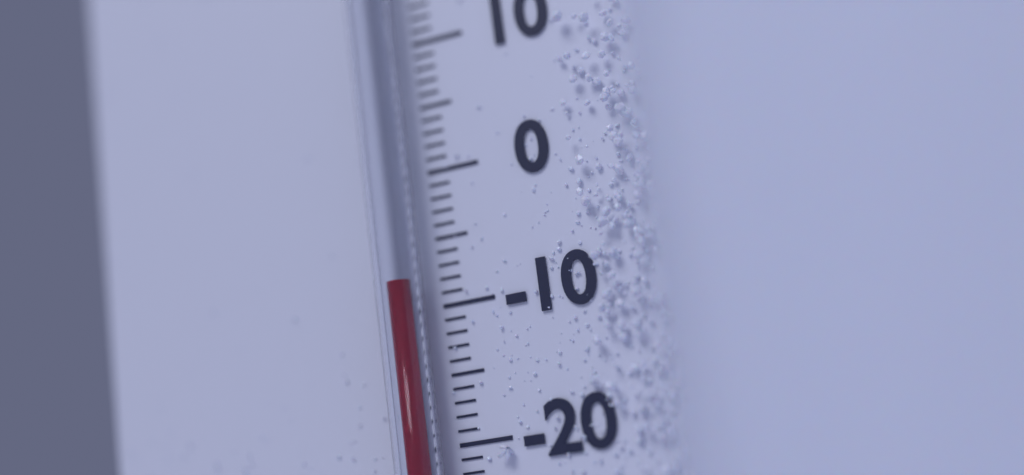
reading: -8 °C
